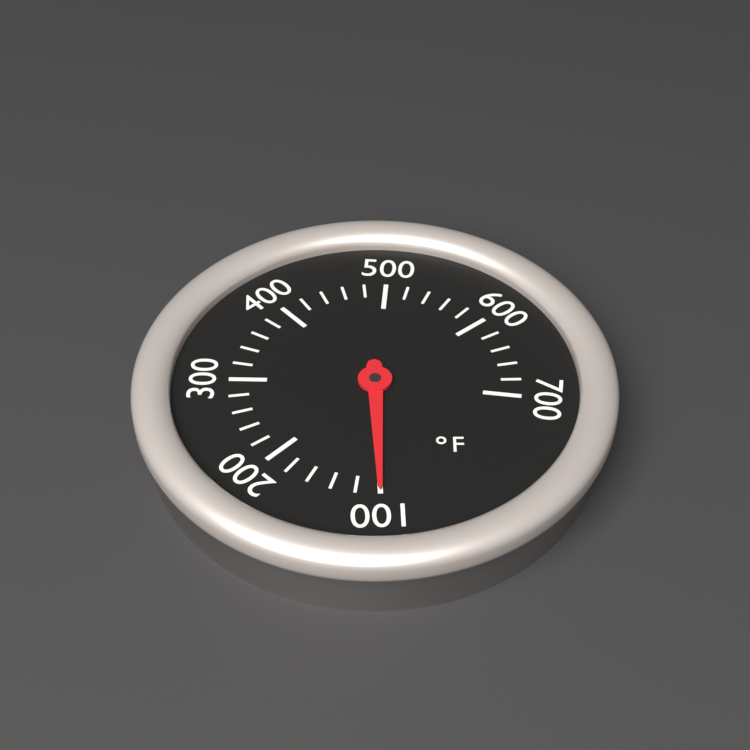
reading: 100 °F
